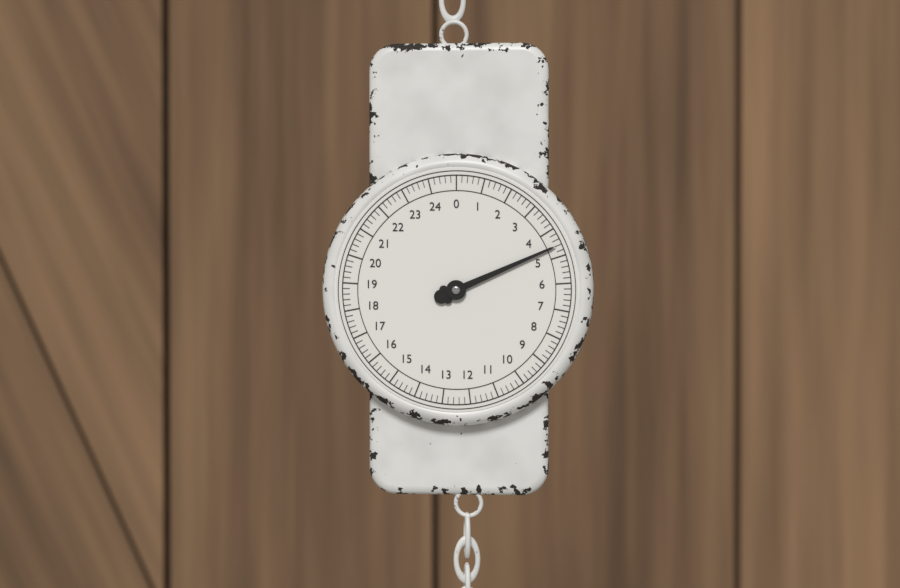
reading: 4.6 (no unit)
